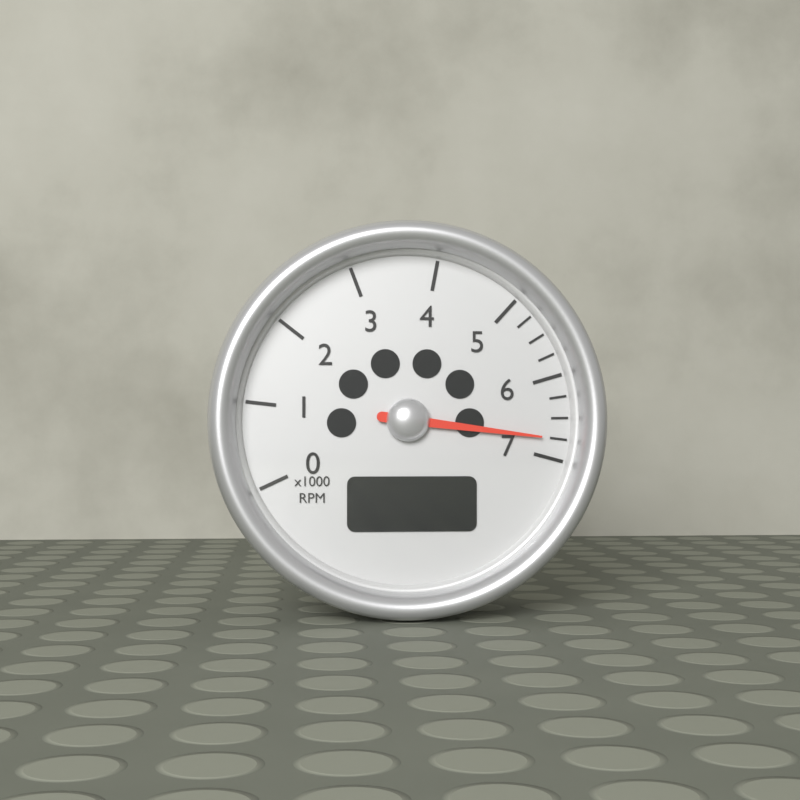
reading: 6.75 x1000 RPM
